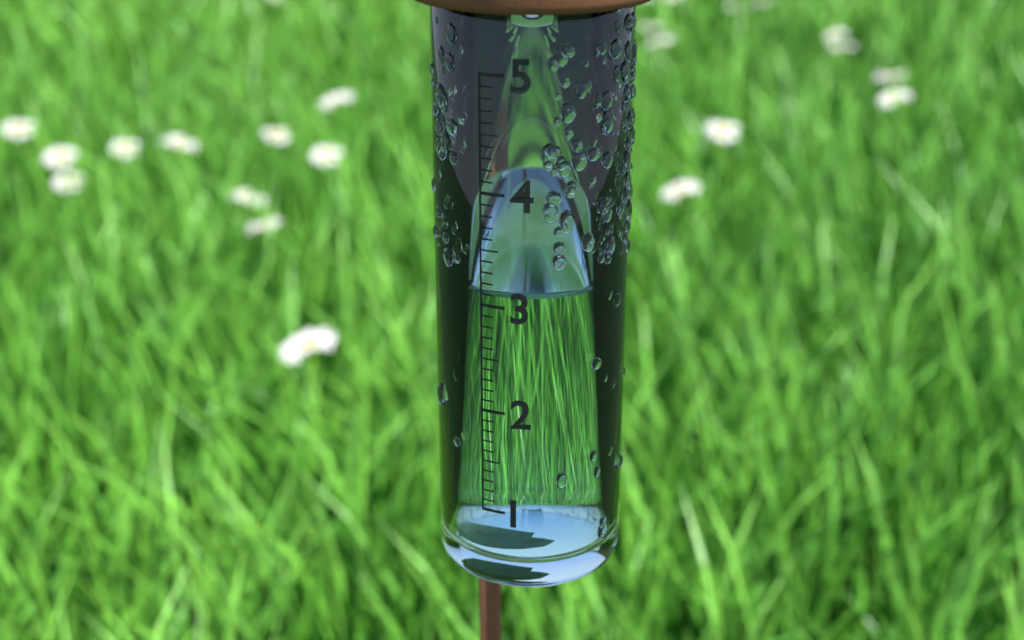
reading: 3.1 (no unit)
